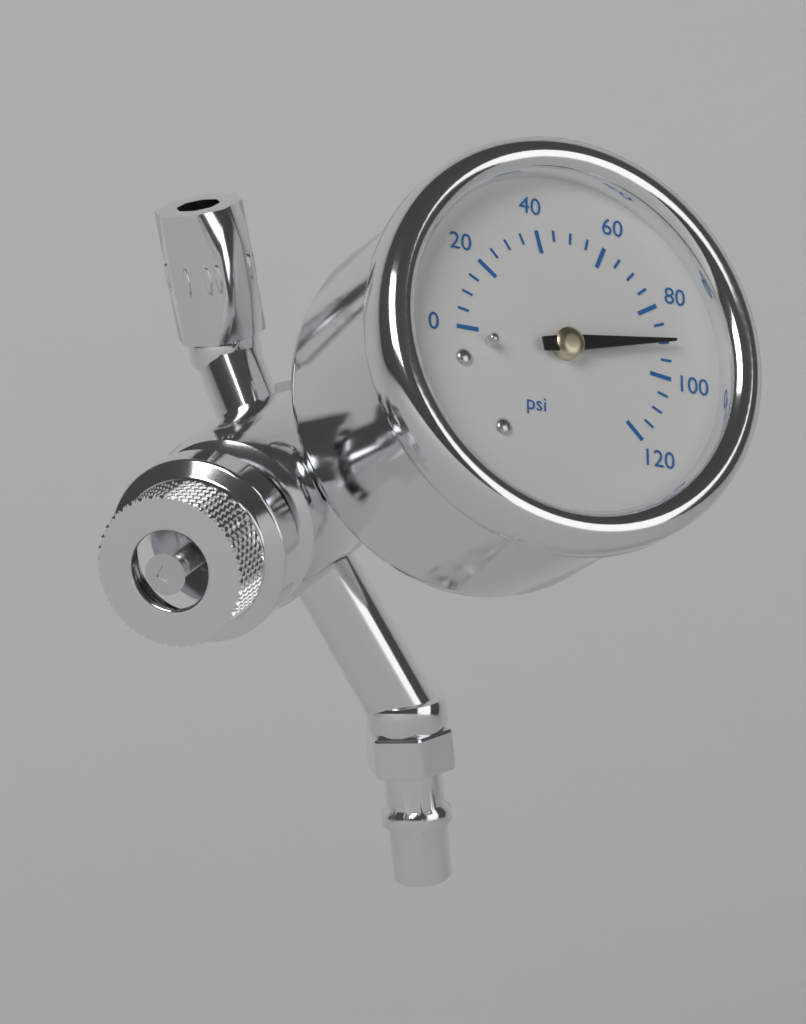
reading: 90 psi
